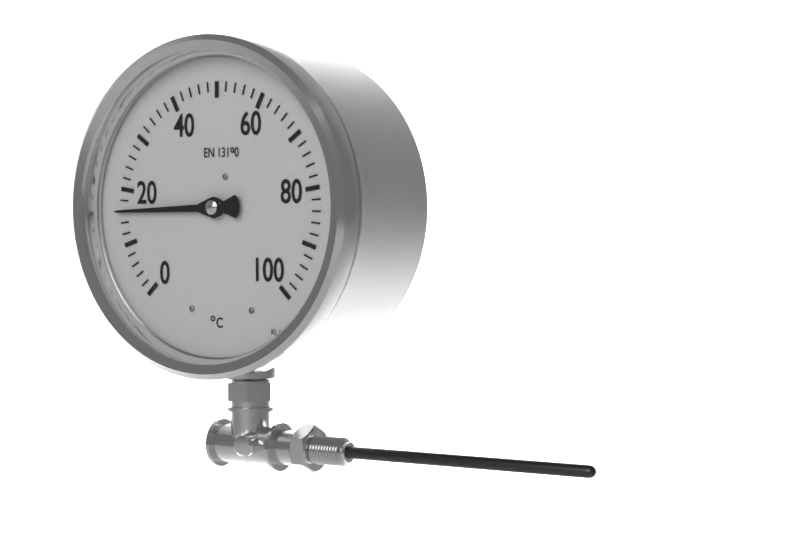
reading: 16 °C
